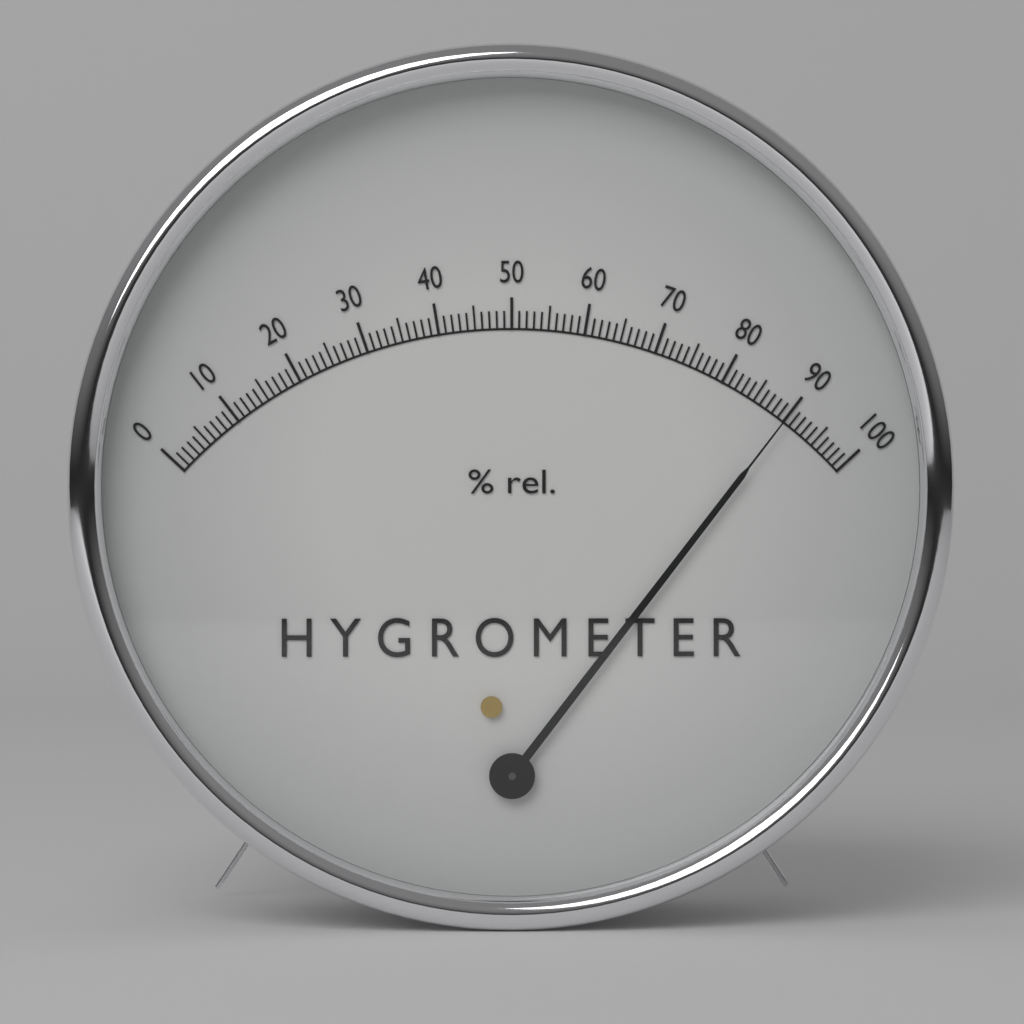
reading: 90 %
